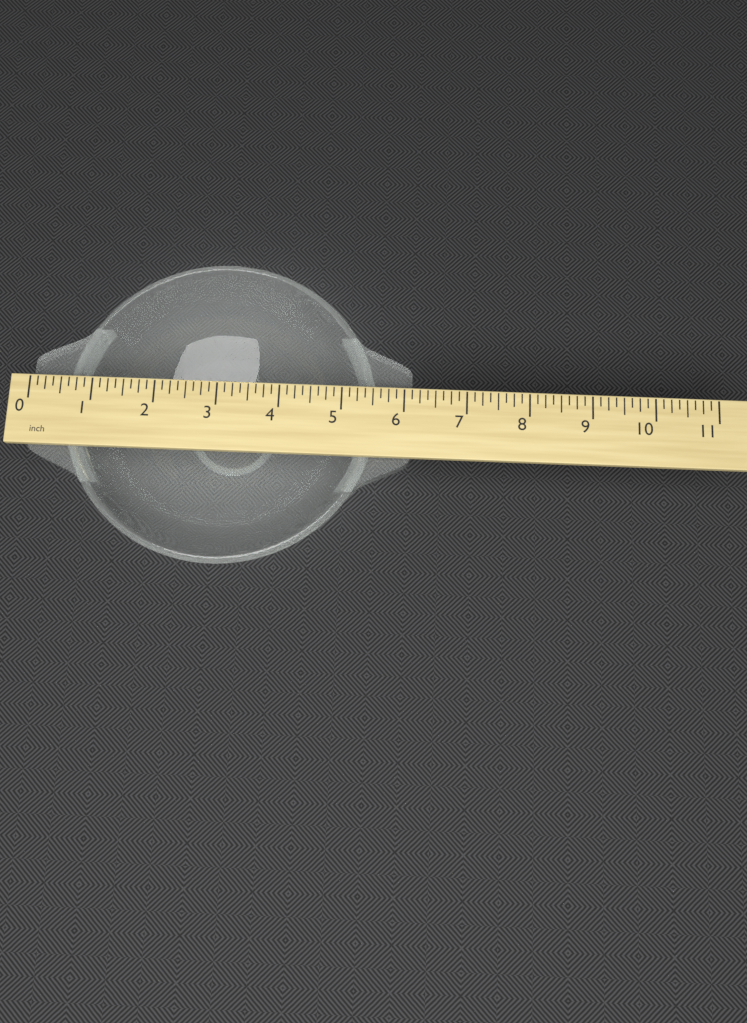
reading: 6.125 inch
